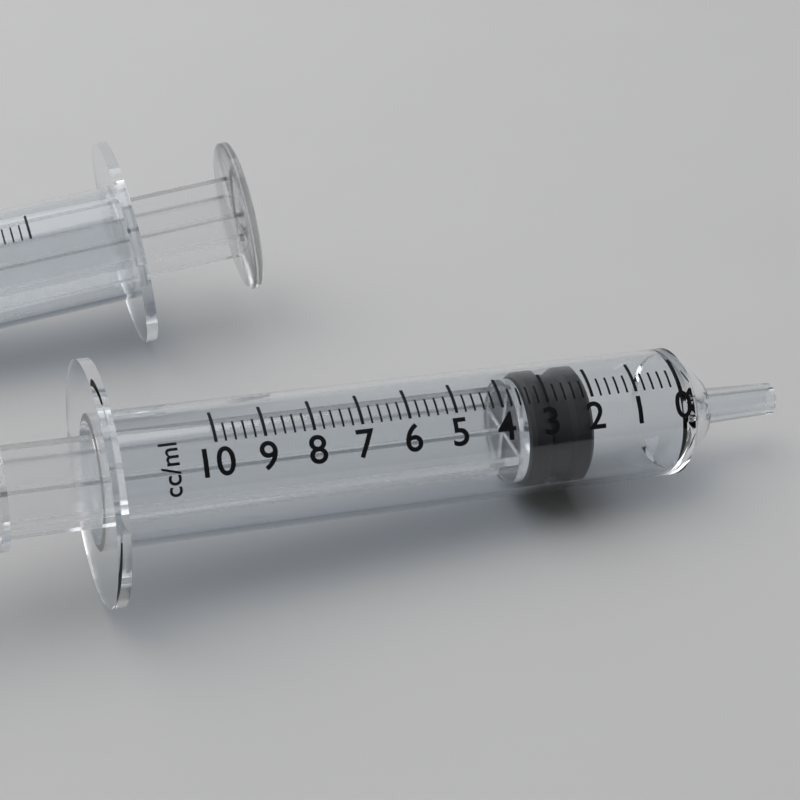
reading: 2.0 ml
